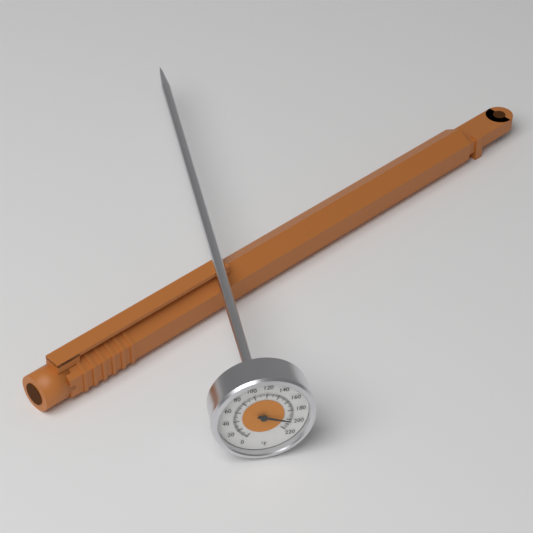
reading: 202 °F
